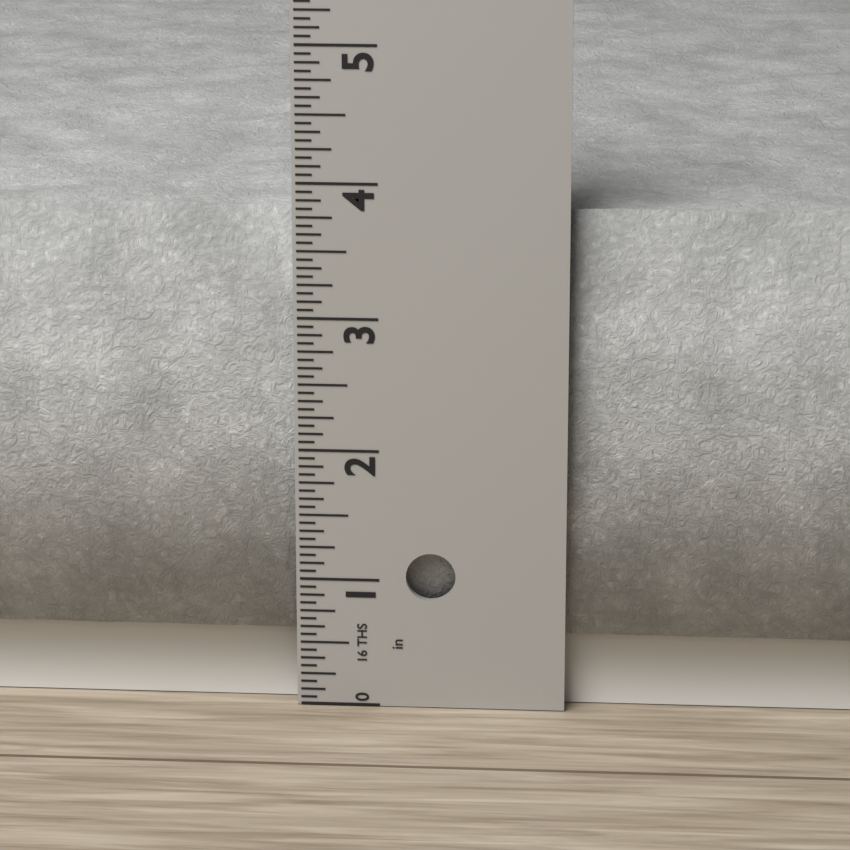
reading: 3.8125 in
